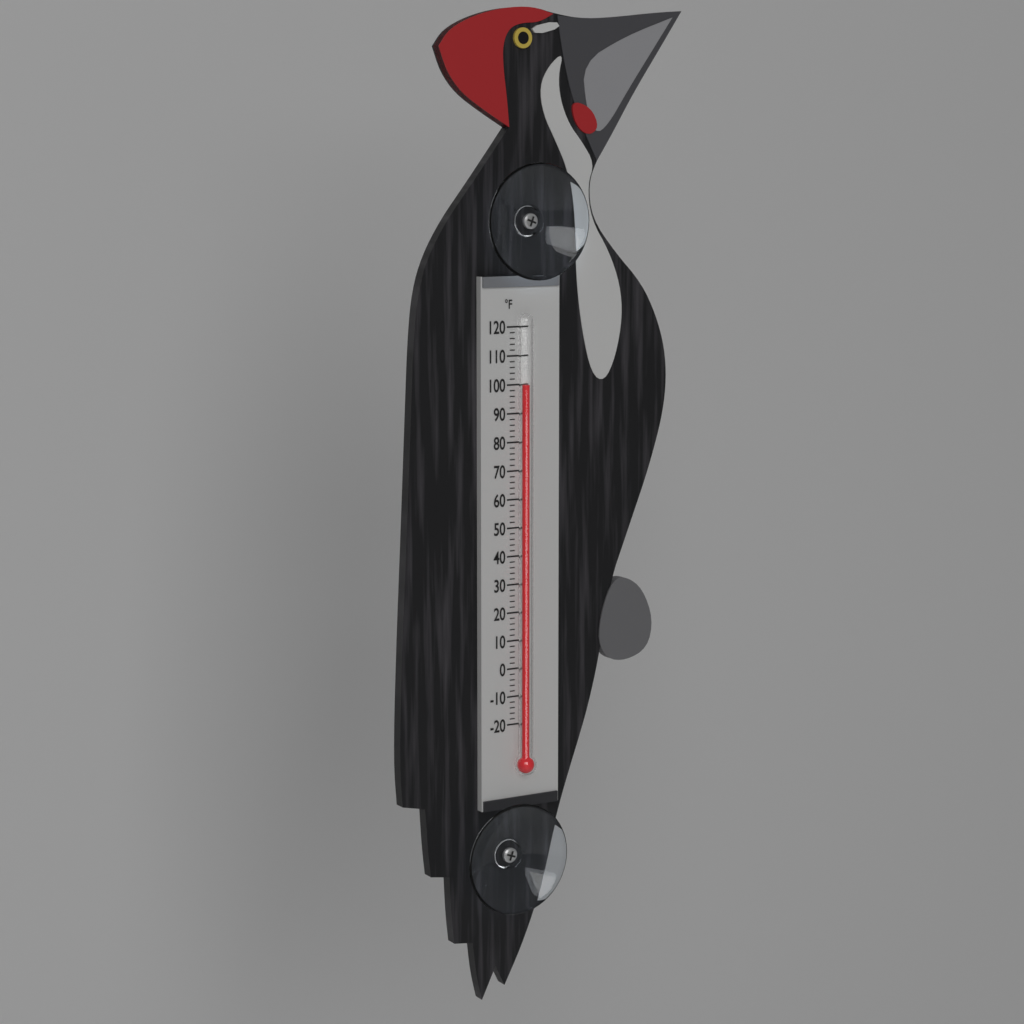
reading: 100 °F
